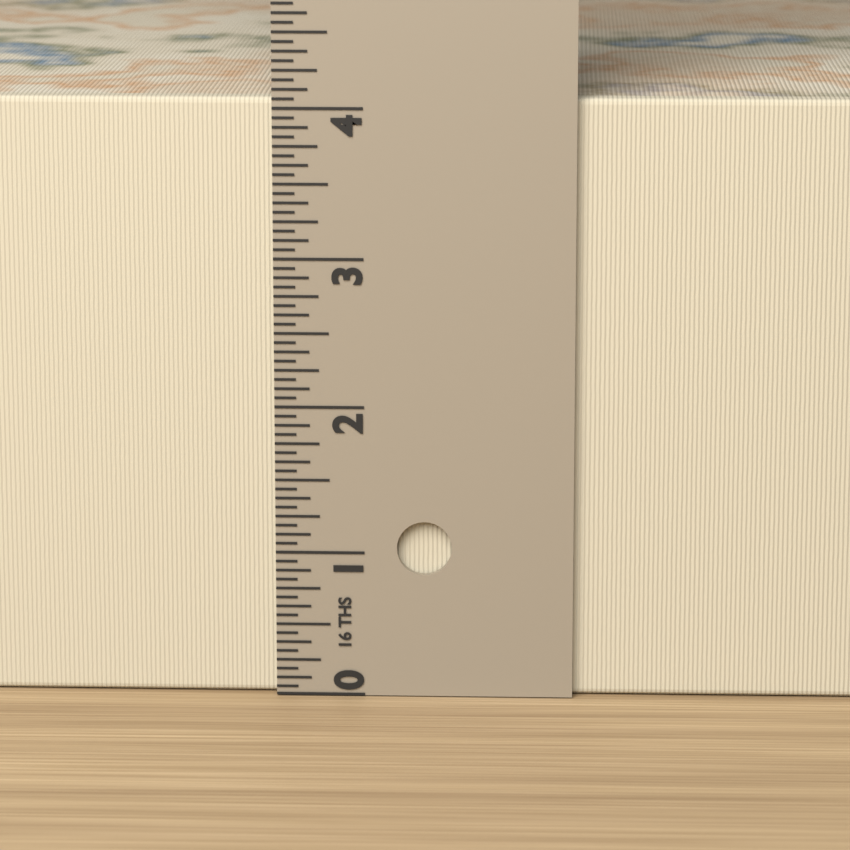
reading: 4.0625 in
